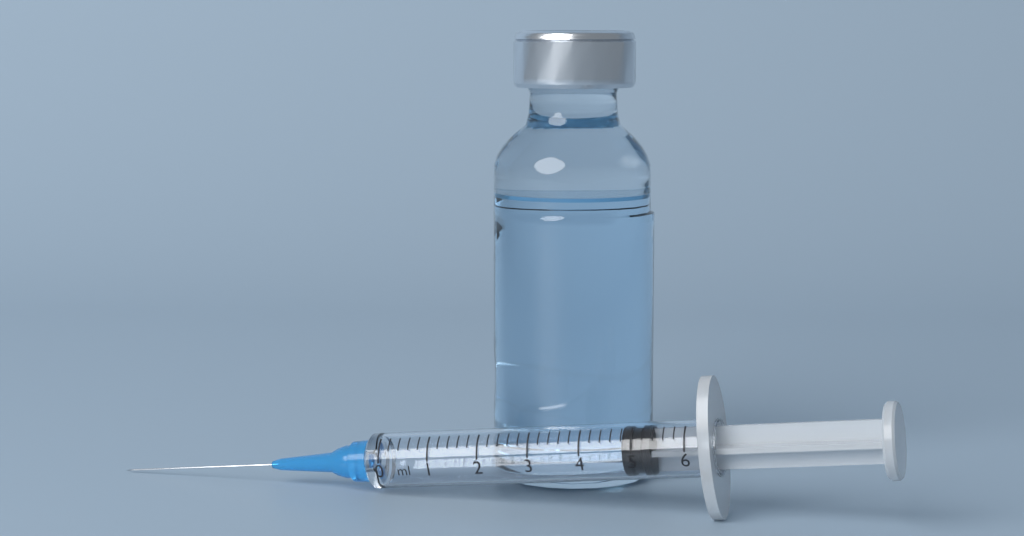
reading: 4.8 ml
